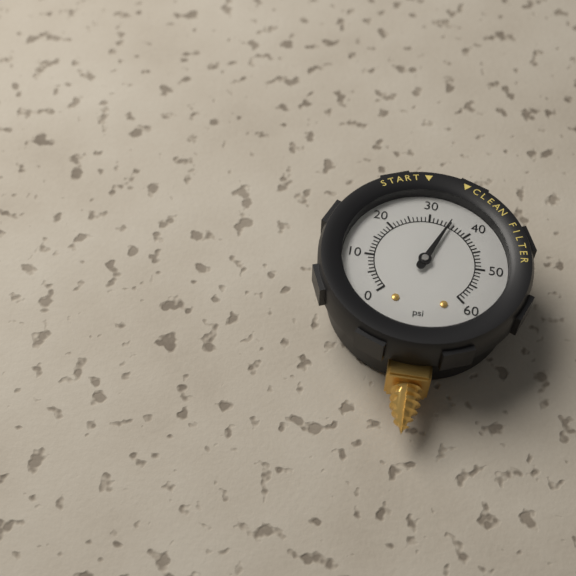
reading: 35 psi
